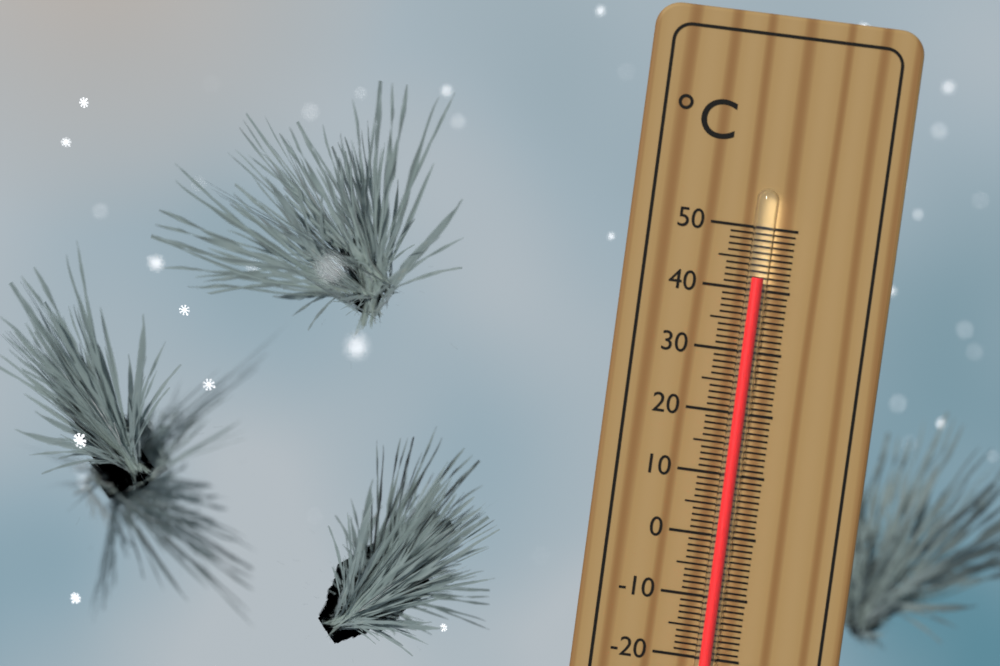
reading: 42 °C
